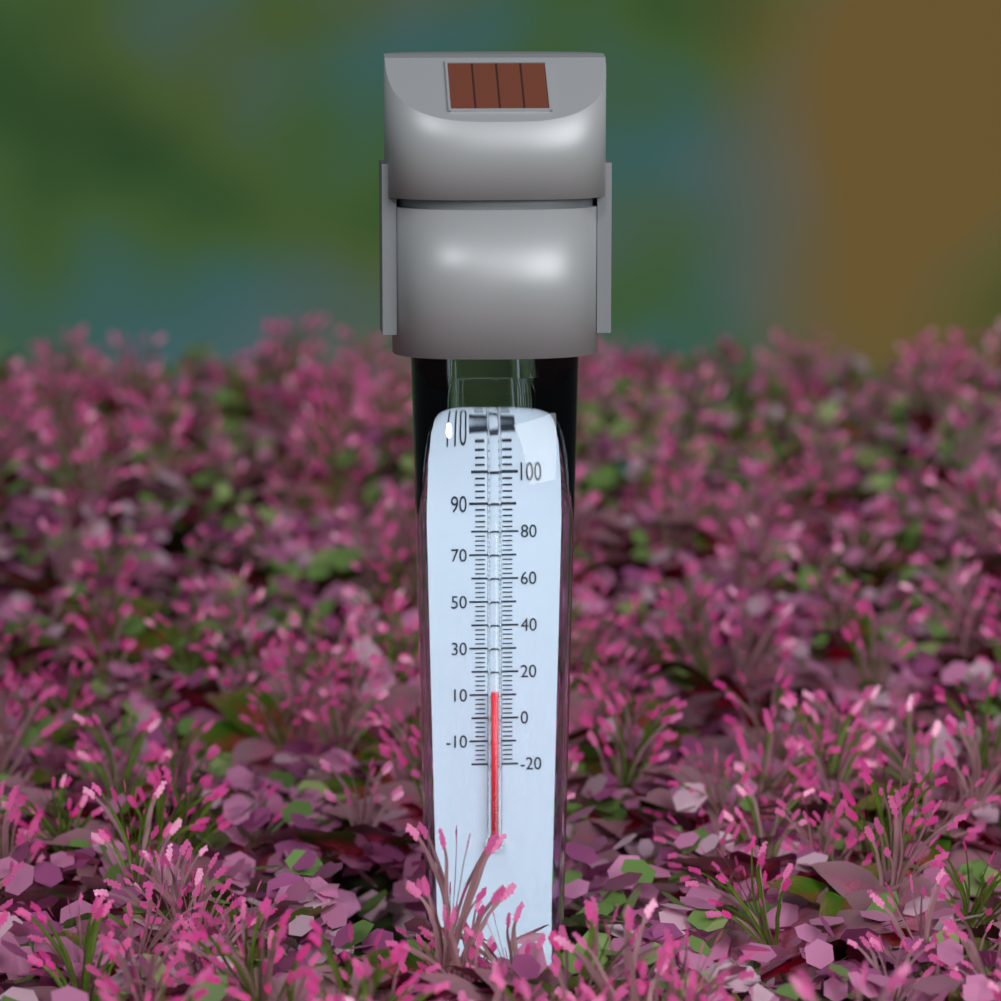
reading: 12 °F
